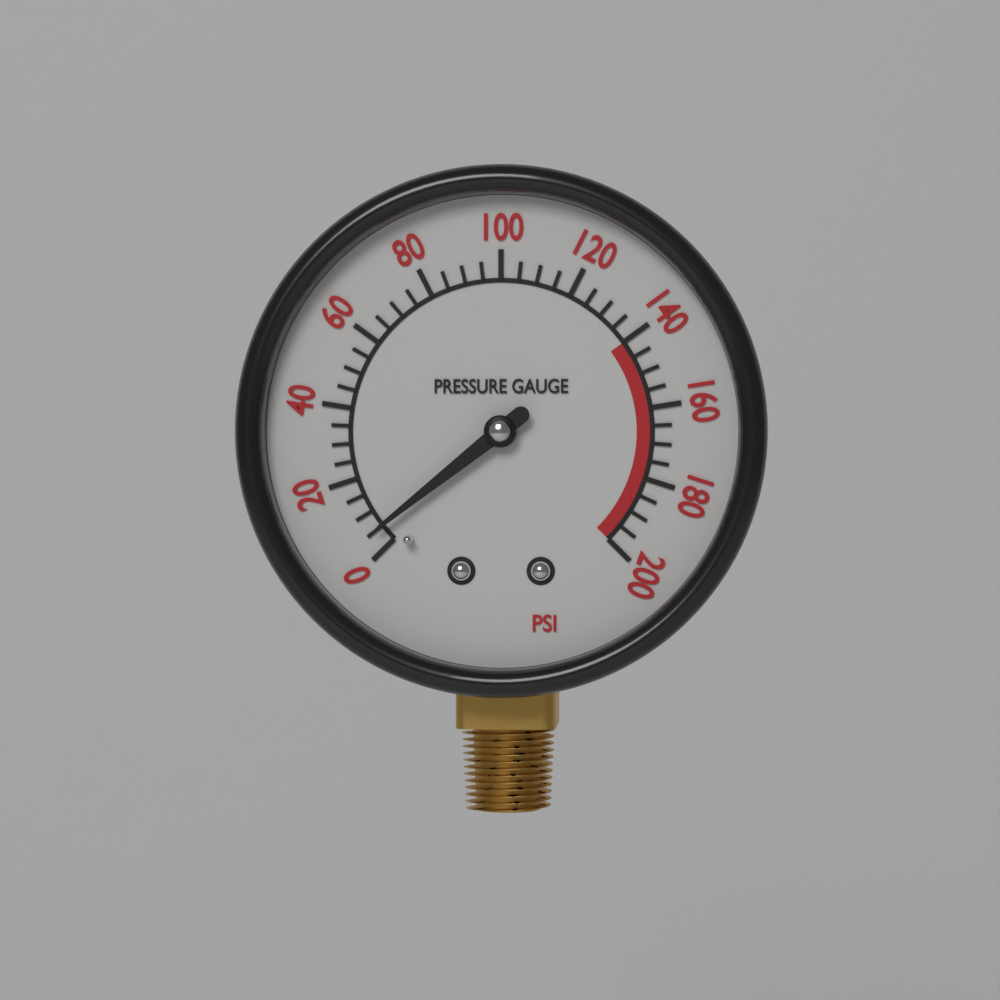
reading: 5 psi
